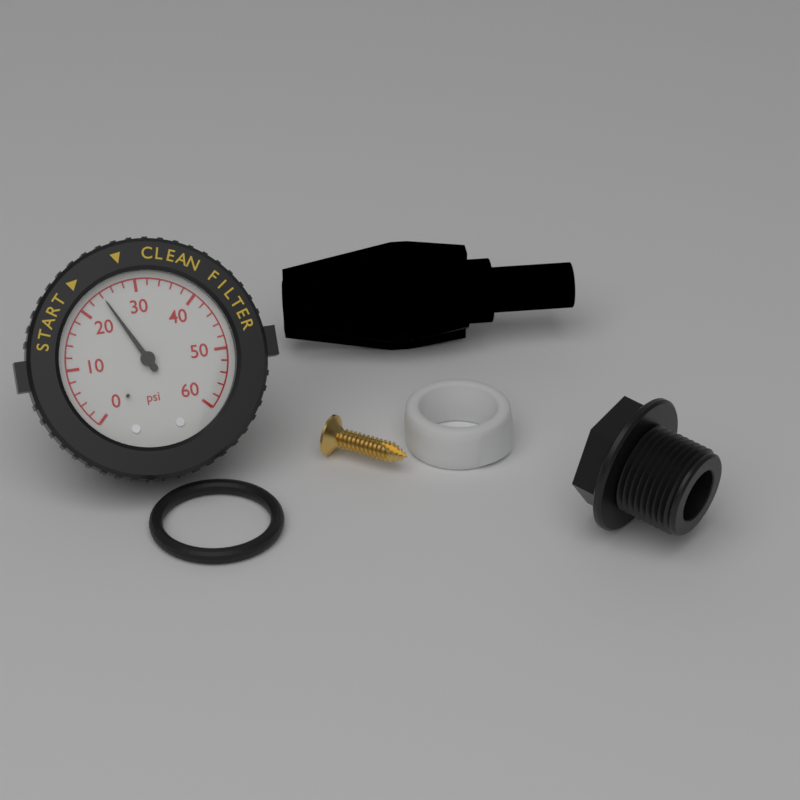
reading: 24 psi
